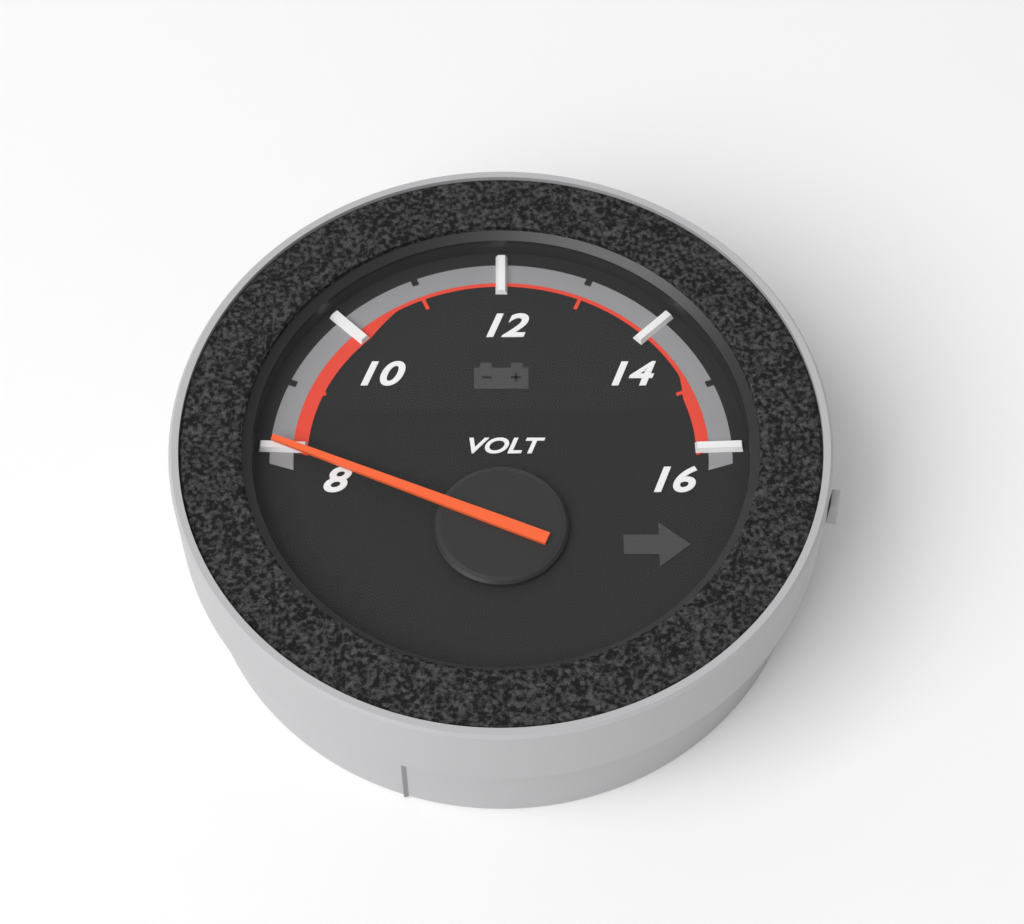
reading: 8 V
